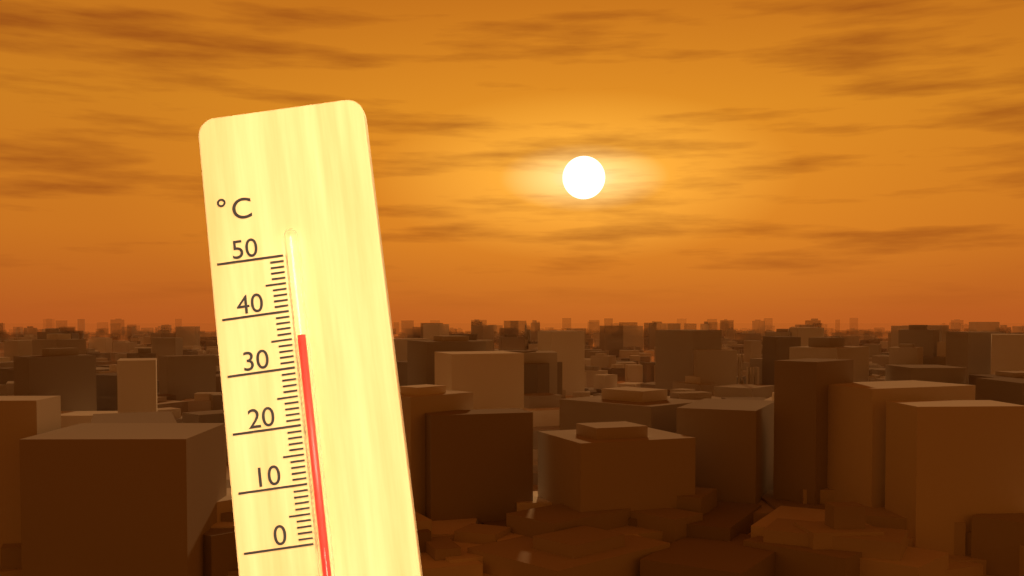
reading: 35 °C
